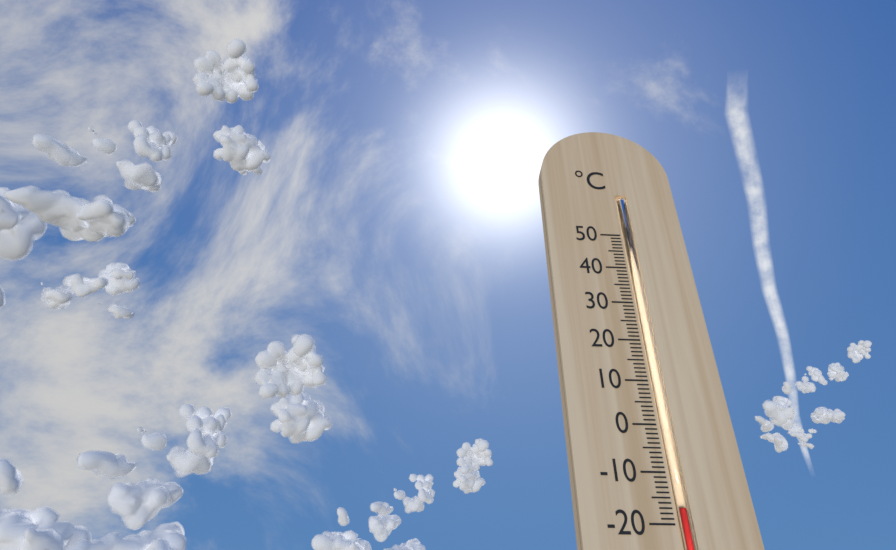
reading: -17 °C
